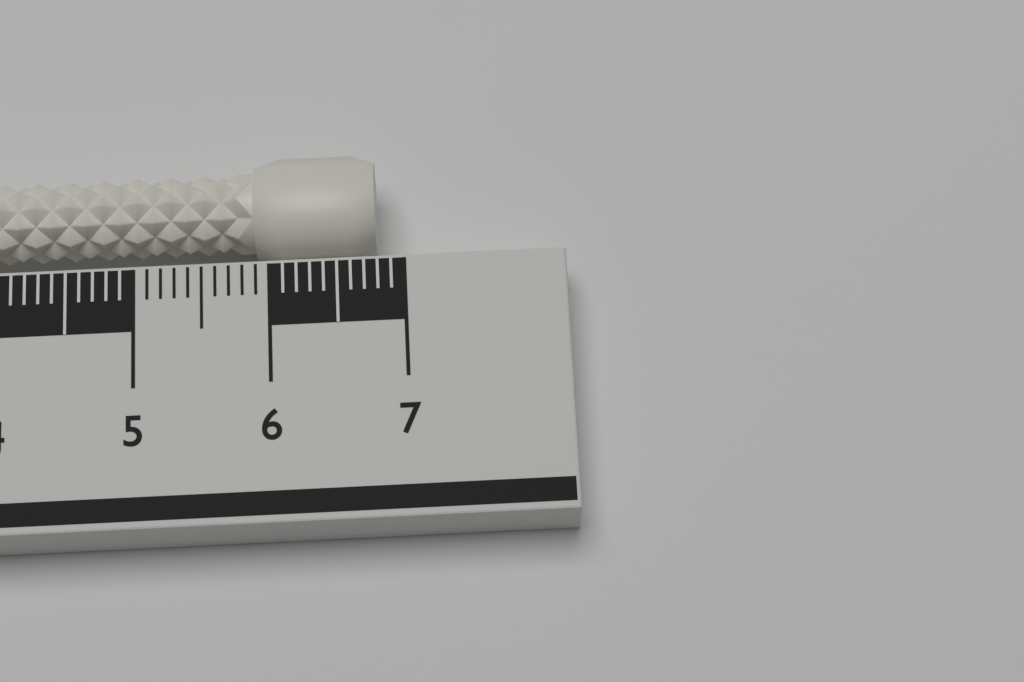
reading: 6.8 cm
